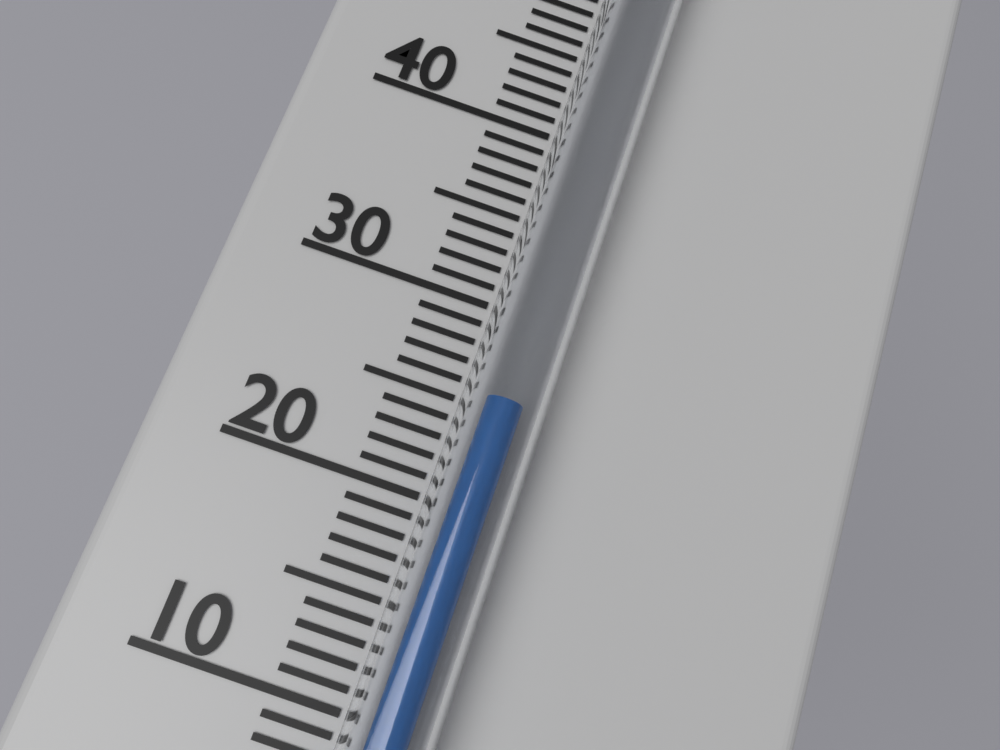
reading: 25 °C
